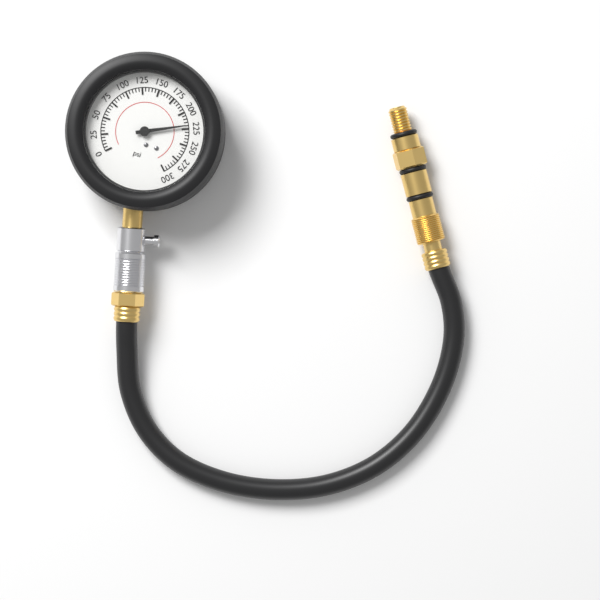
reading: 220 psi
